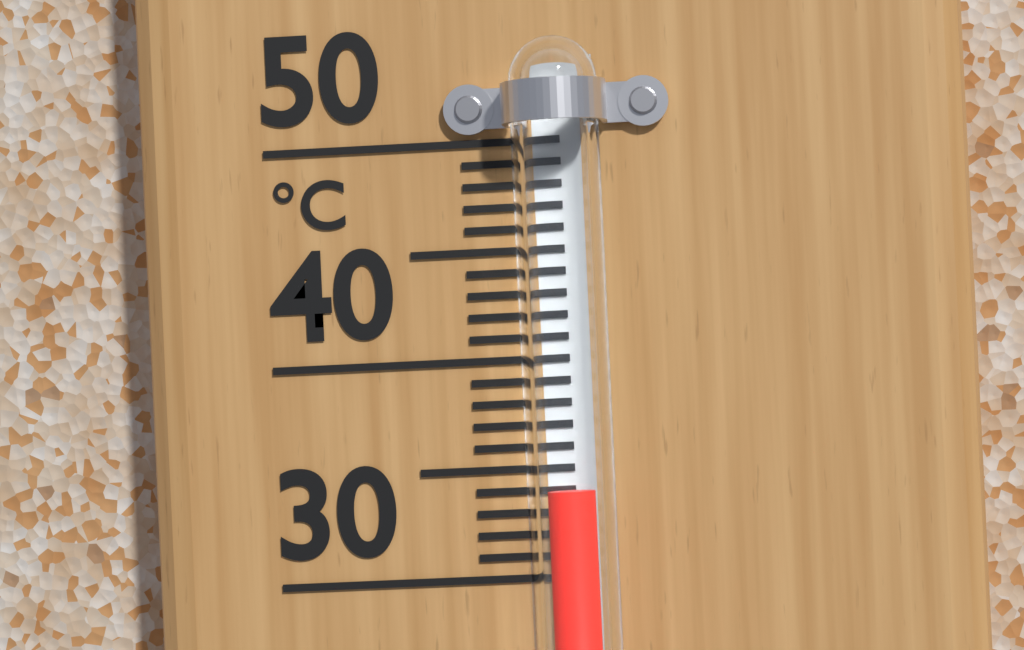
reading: 34 °C
